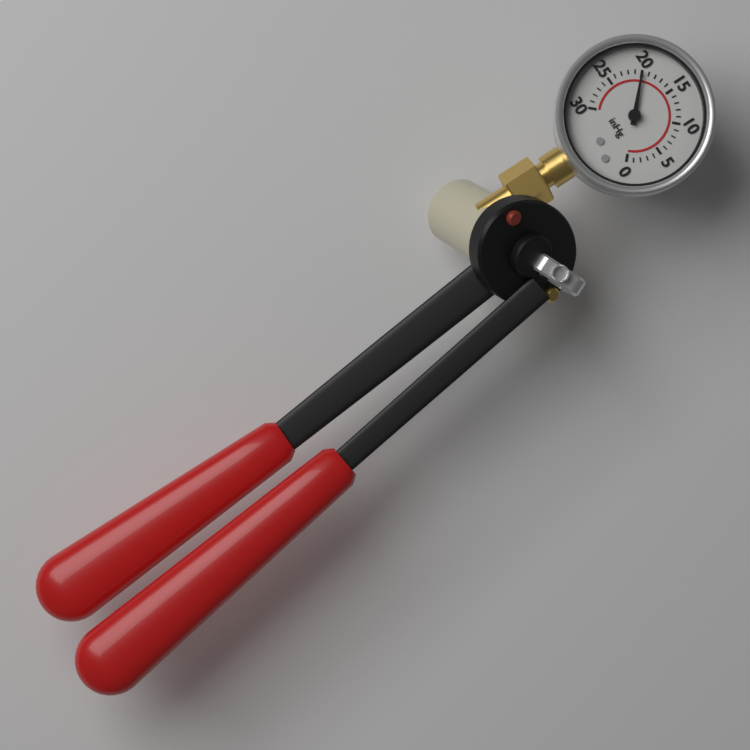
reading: 20 inHg
